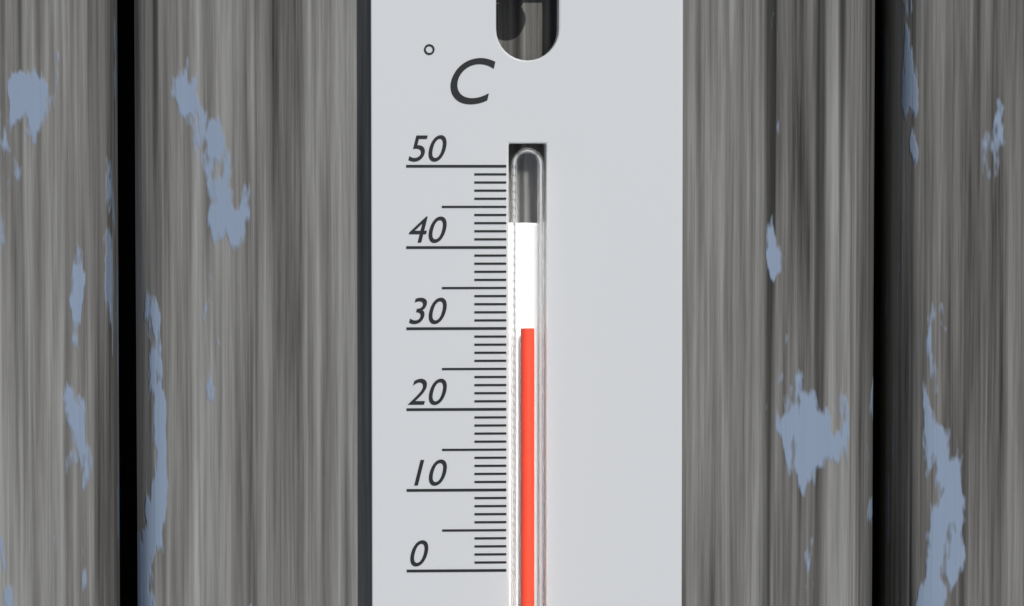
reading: 30 °C
